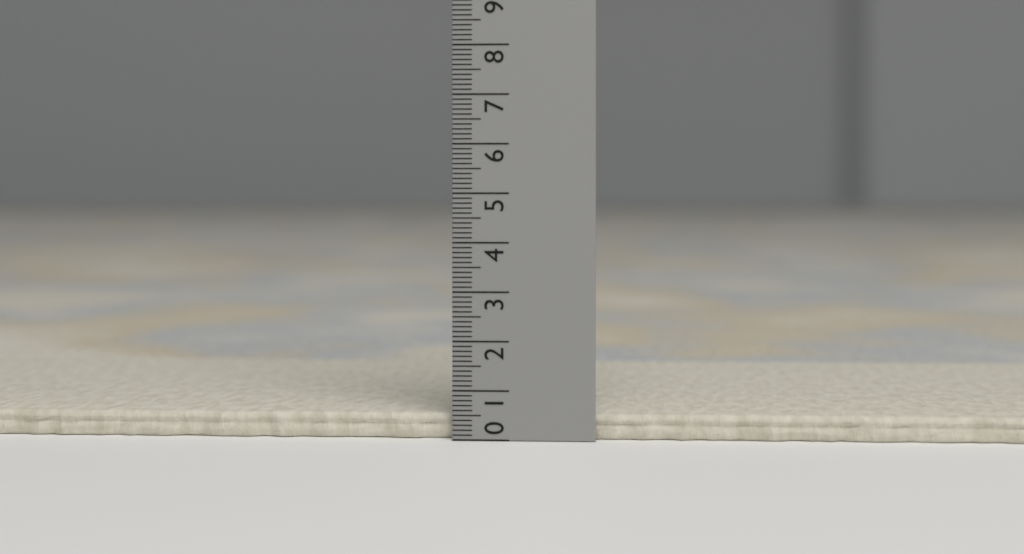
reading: 0.5 (no unit)
